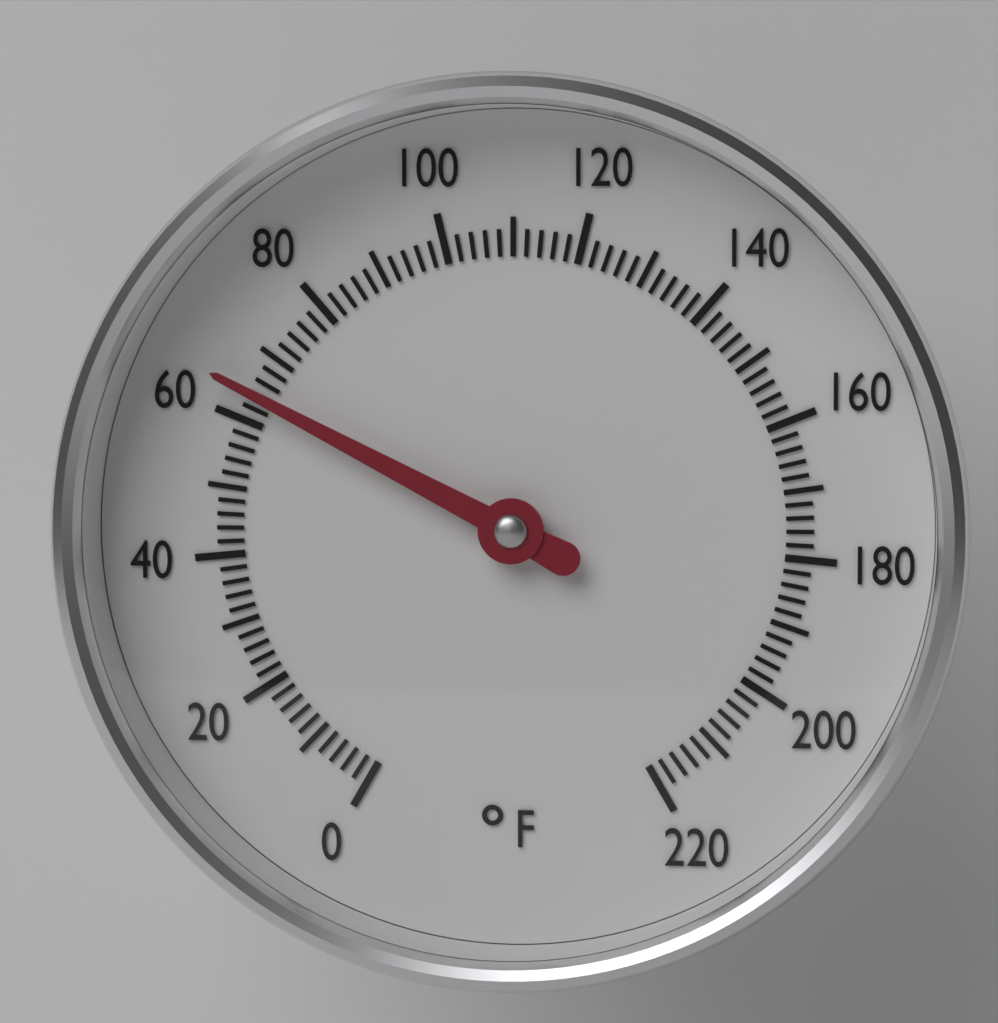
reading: 64 °F
